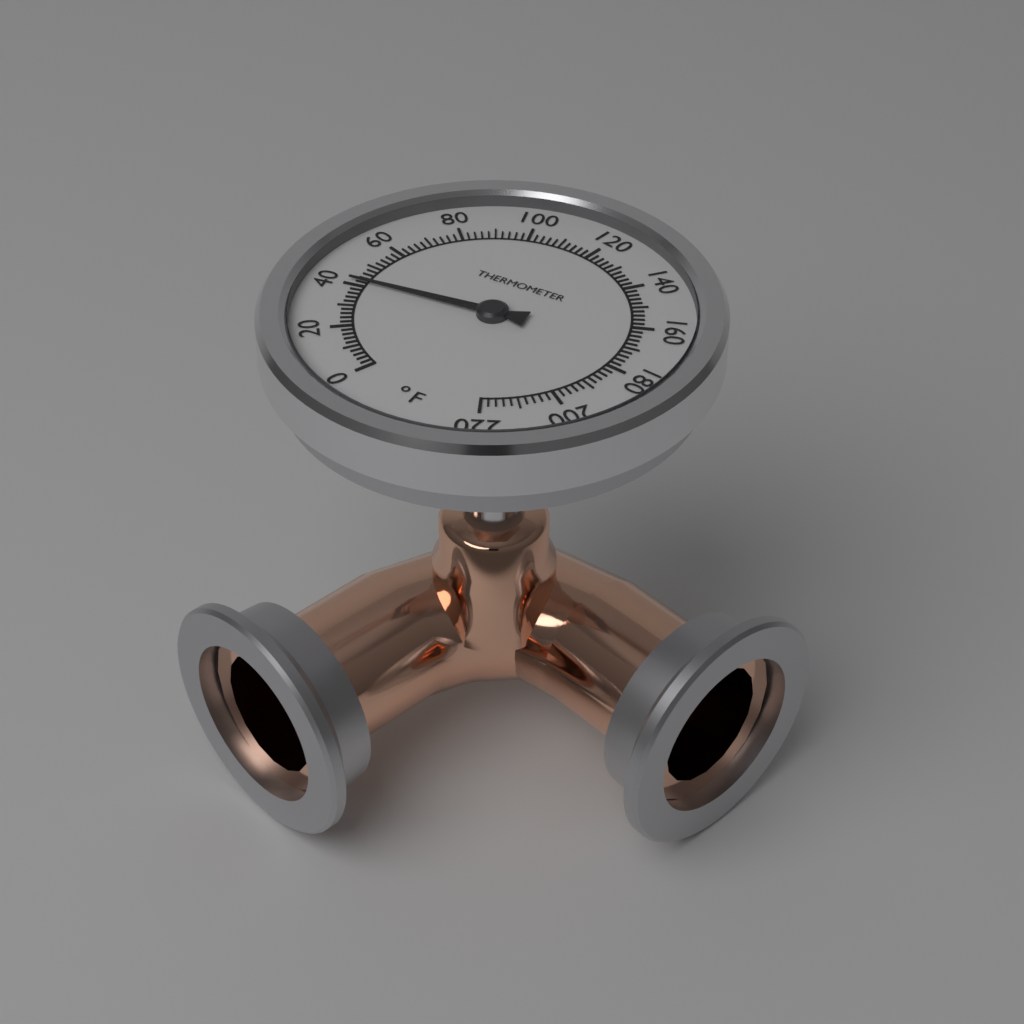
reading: 42 °F
